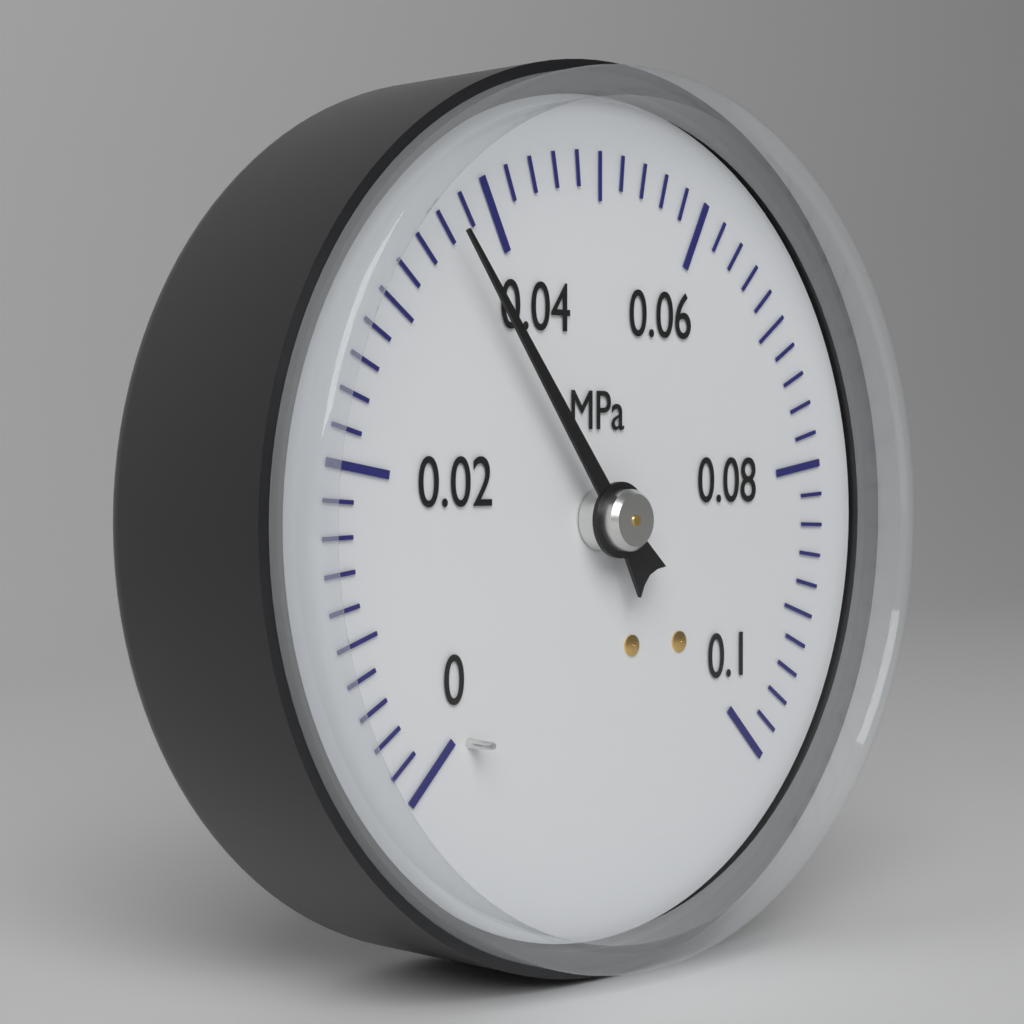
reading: 0.036 MPa
